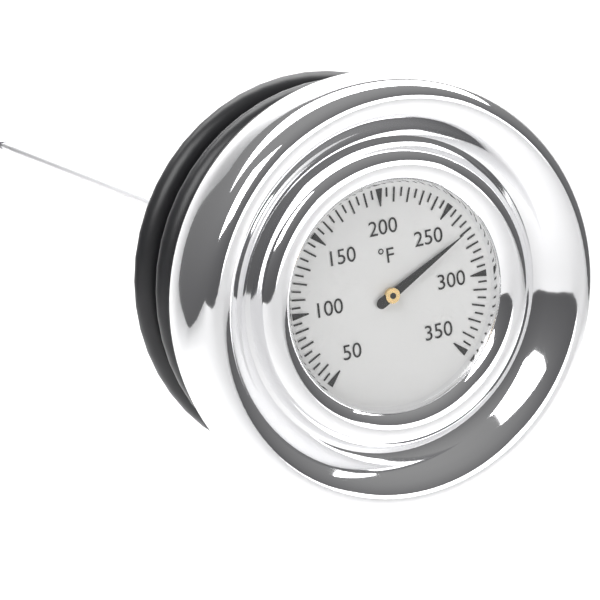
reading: 270 °F
